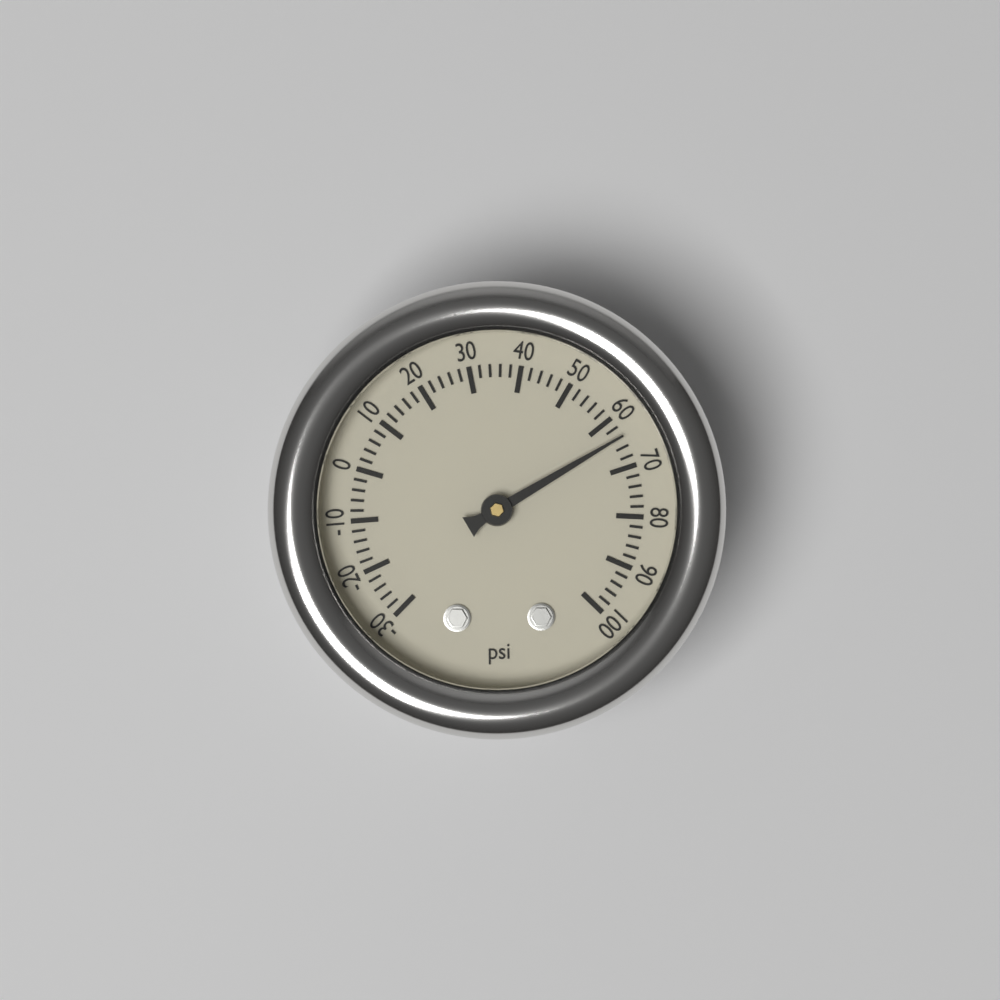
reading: 64 psi
